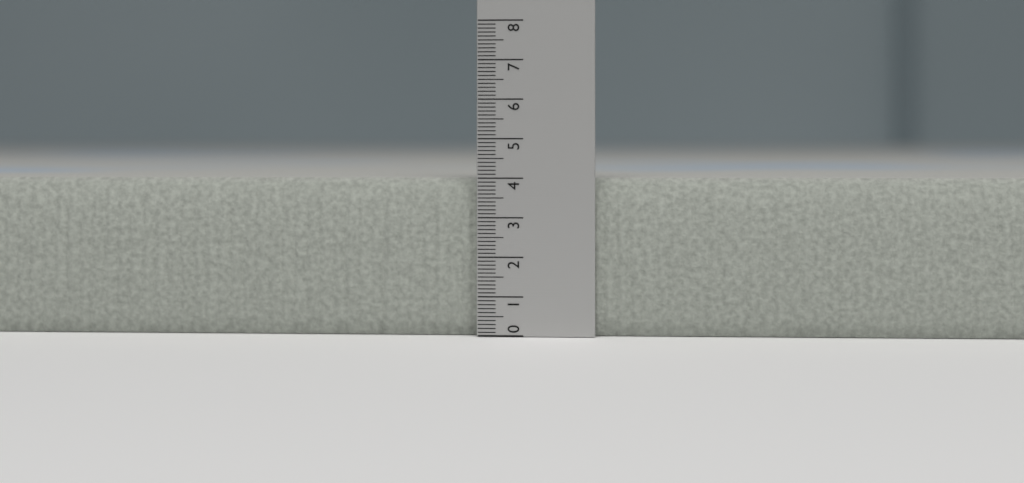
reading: 4.0 (no unit)
